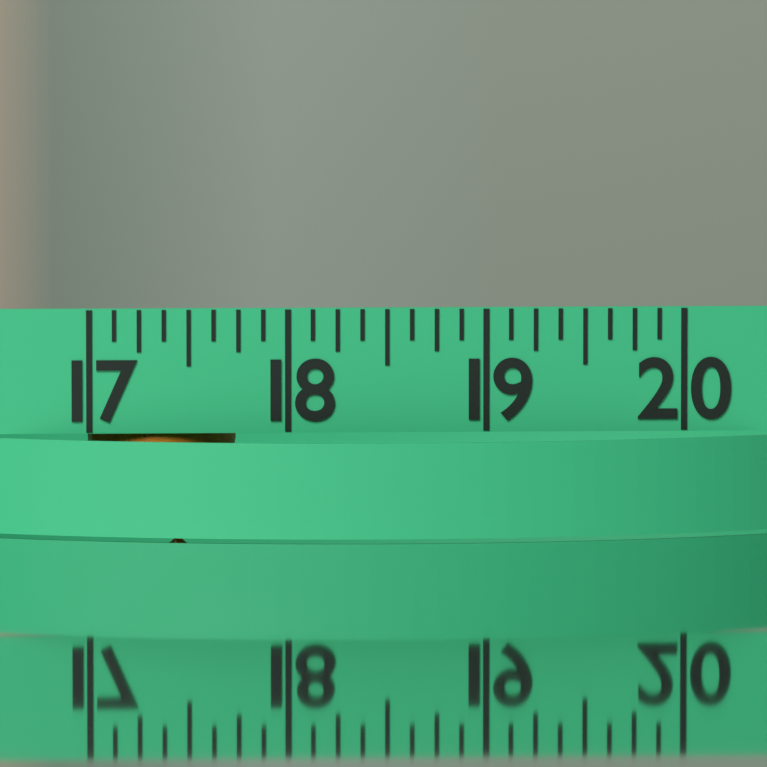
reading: 17.750 (no unit)
